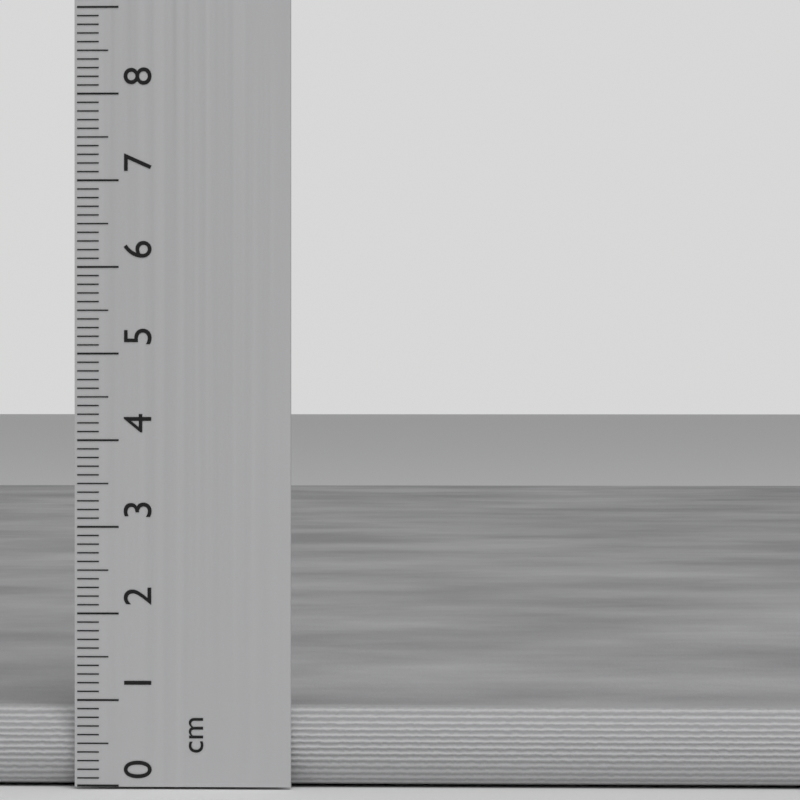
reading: 0.9 cm
